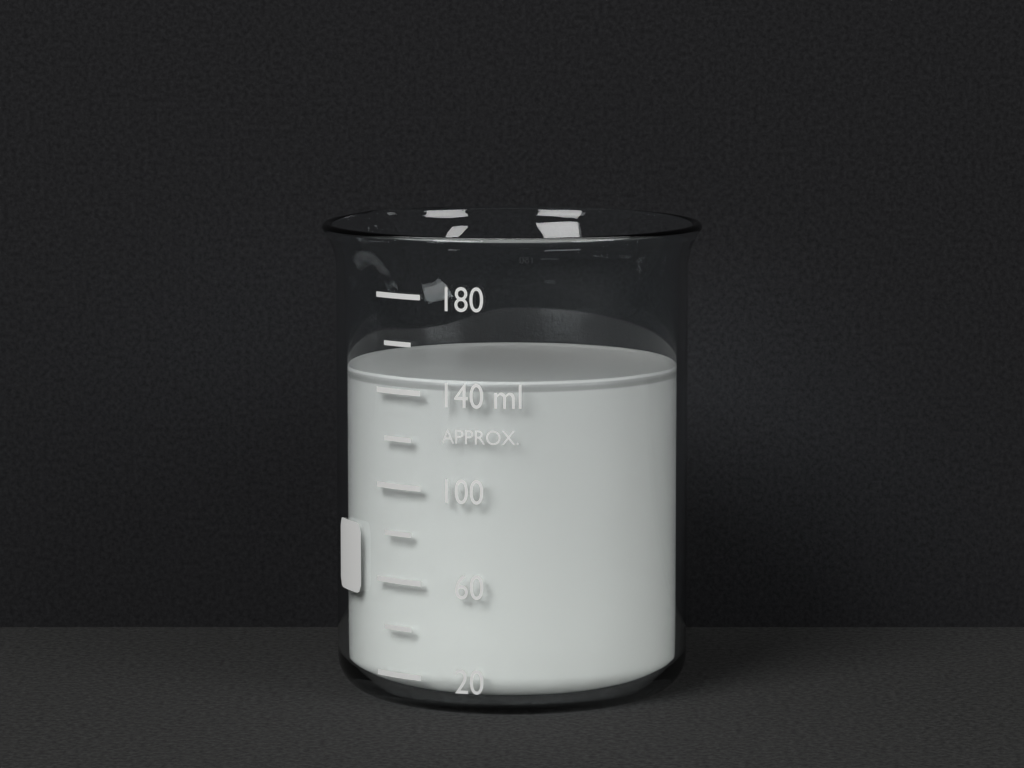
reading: 145 ml
